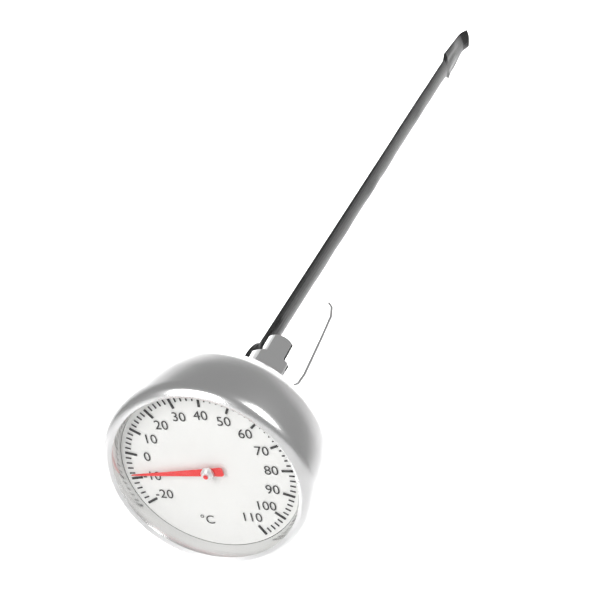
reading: -8 °C
